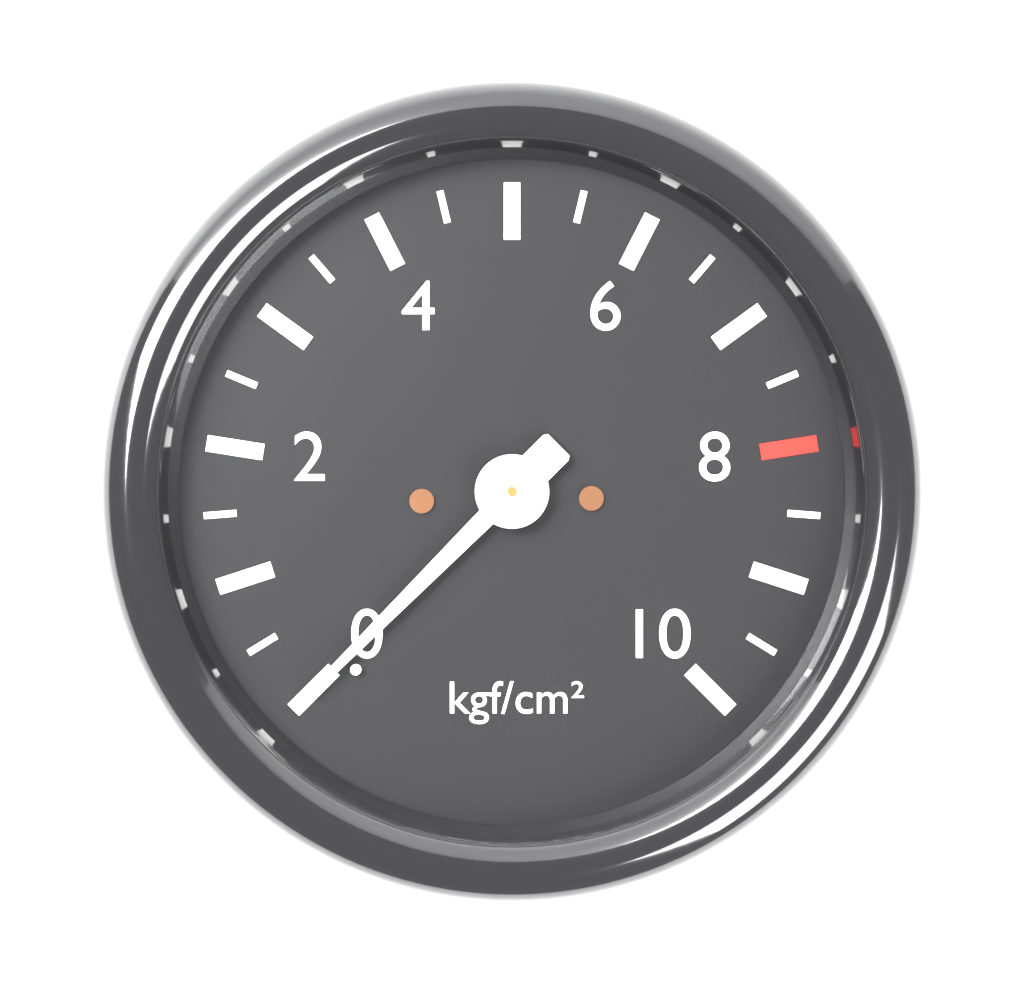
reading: 0.0 kgf/cm²
